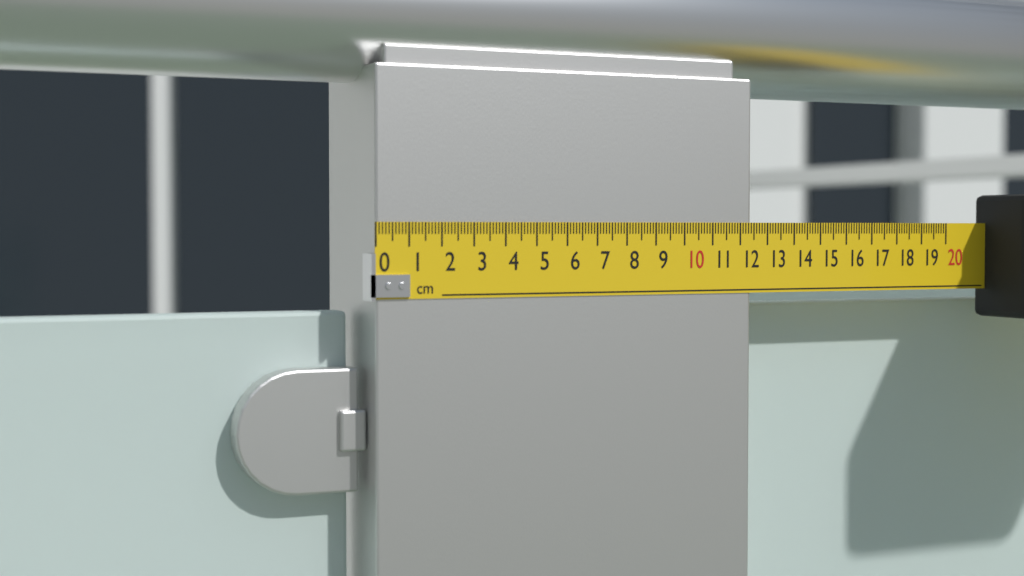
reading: 12.4 cm
